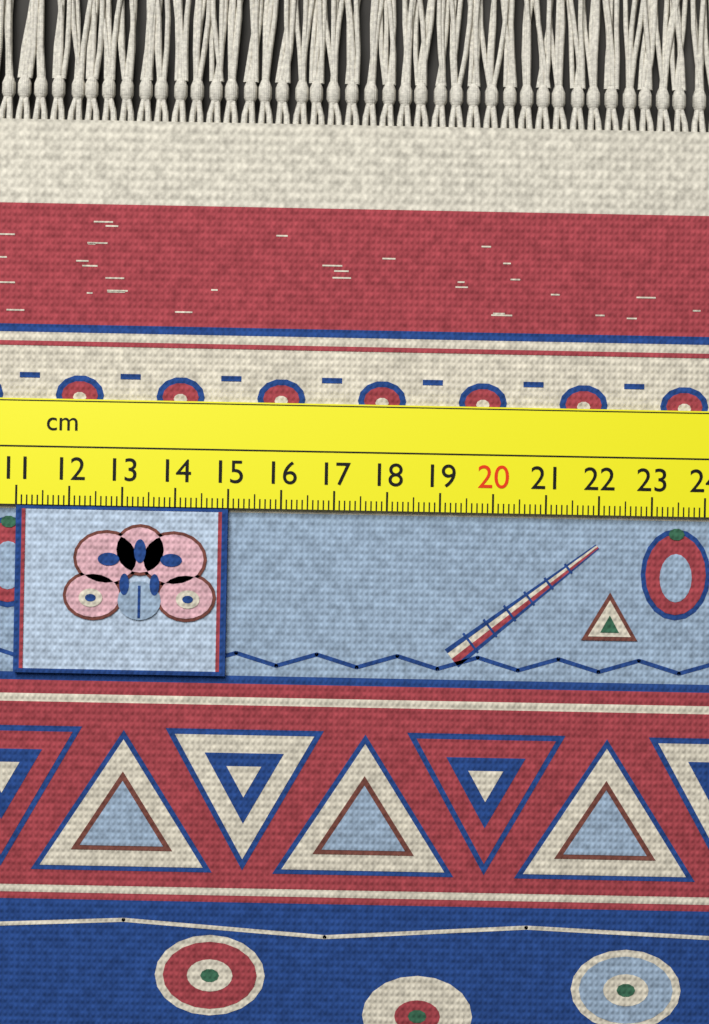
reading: 15.0 cm
